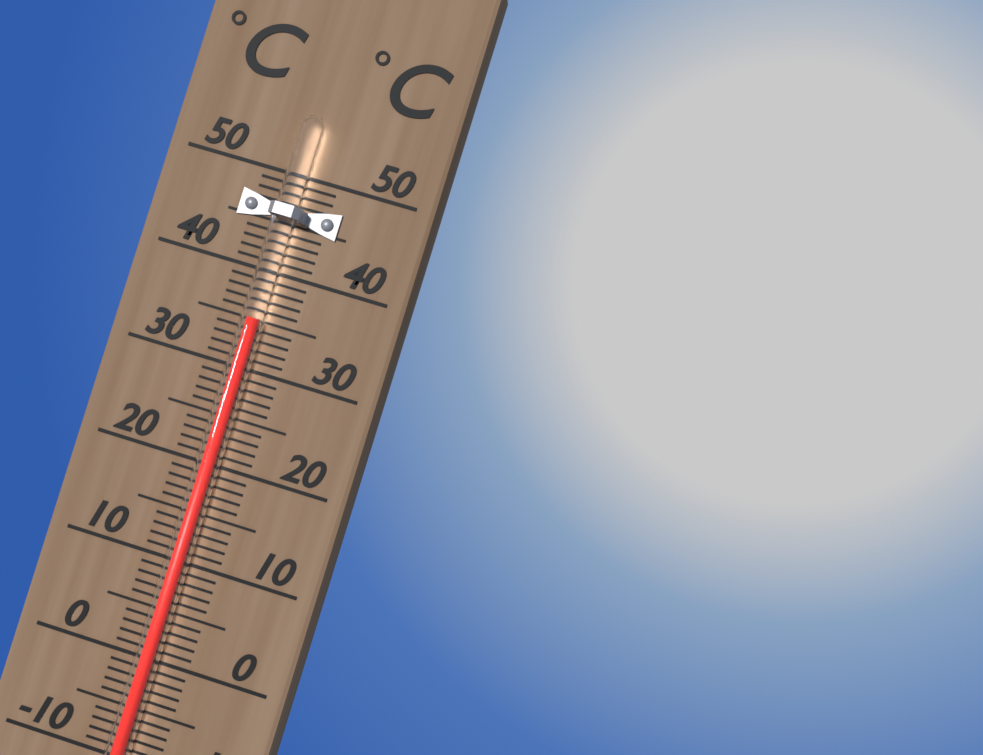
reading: 35 °C
